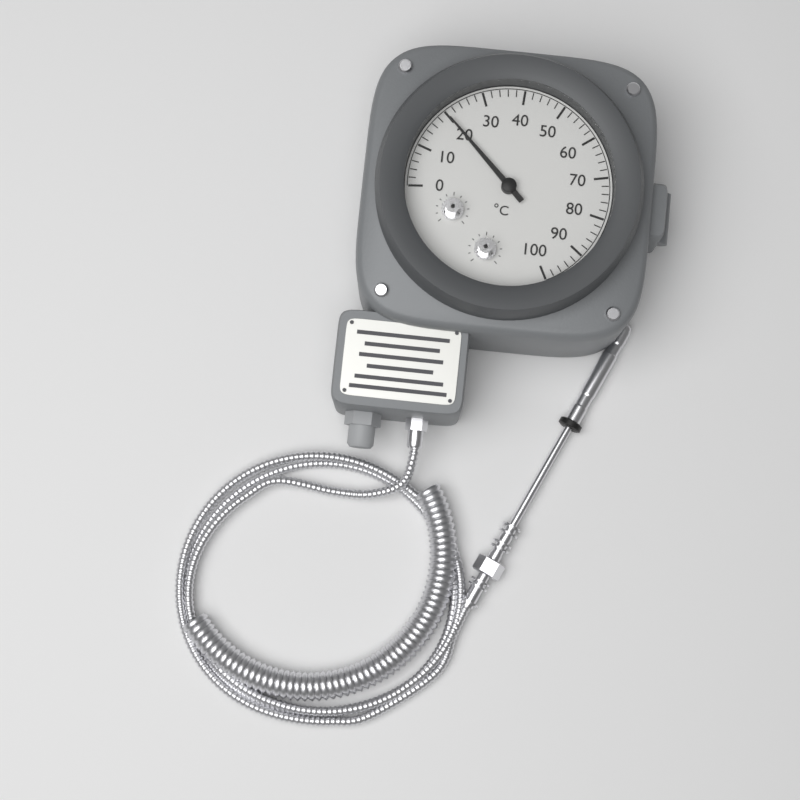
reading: 20 °C
